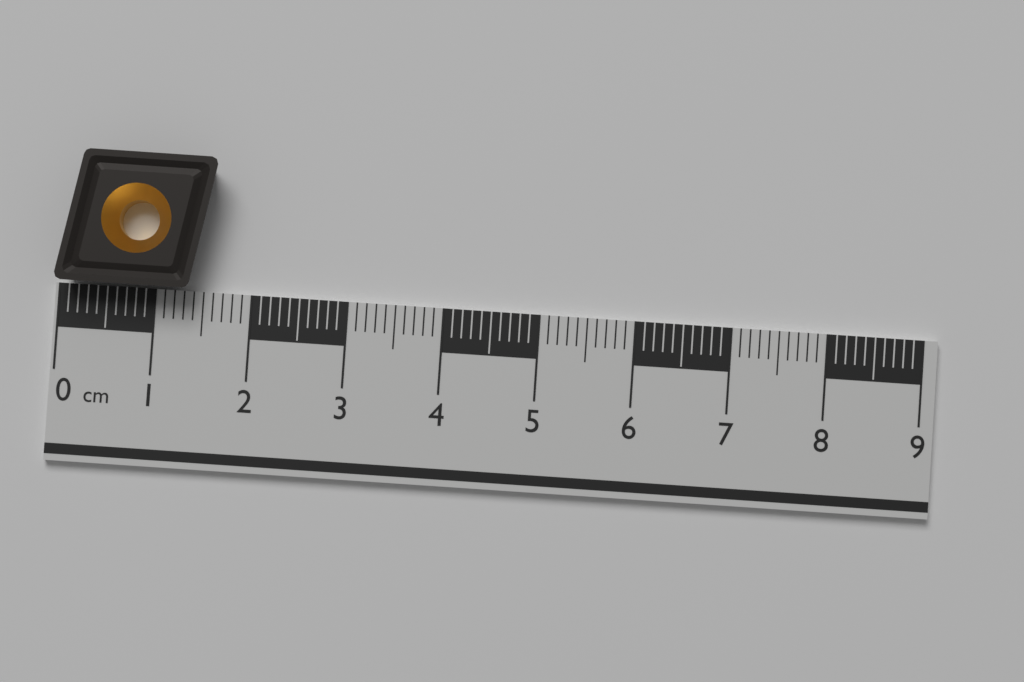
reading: 1.6 cm
